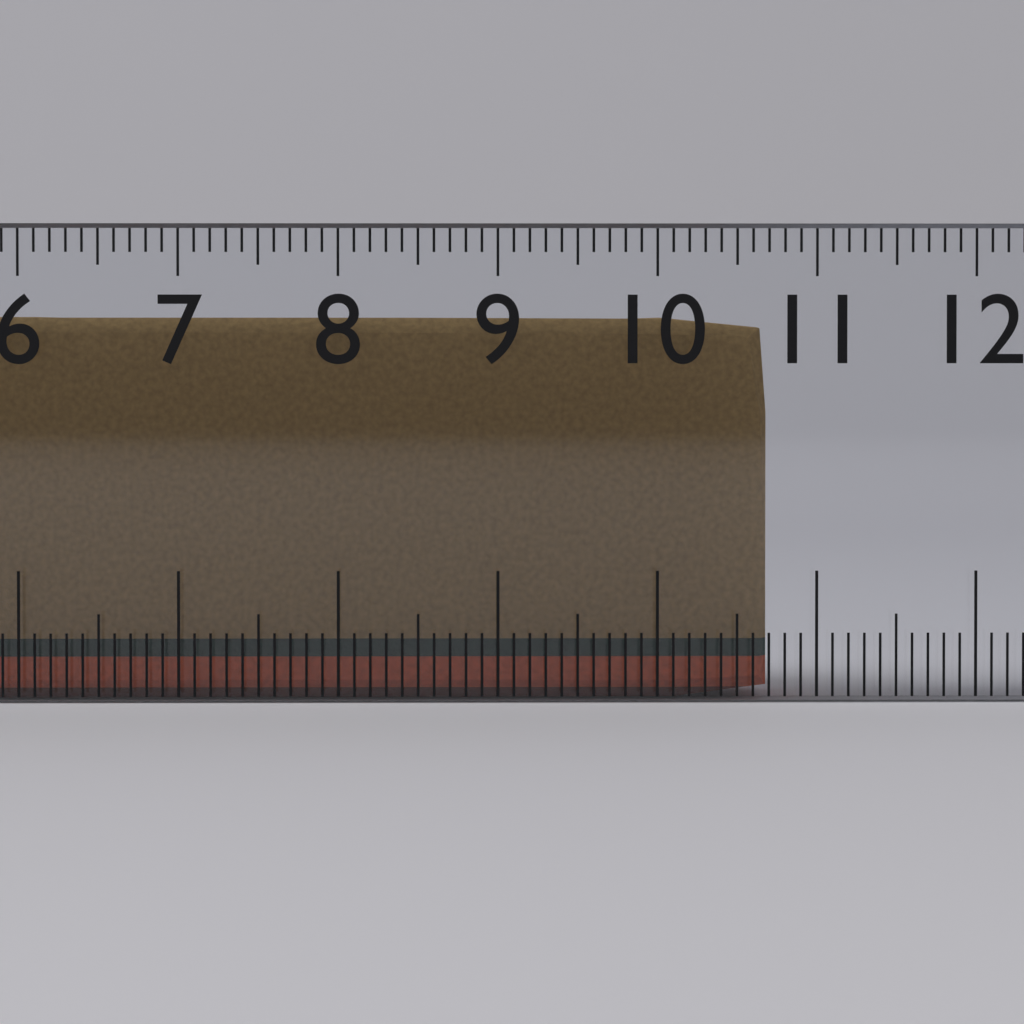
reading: 10.7 cm
